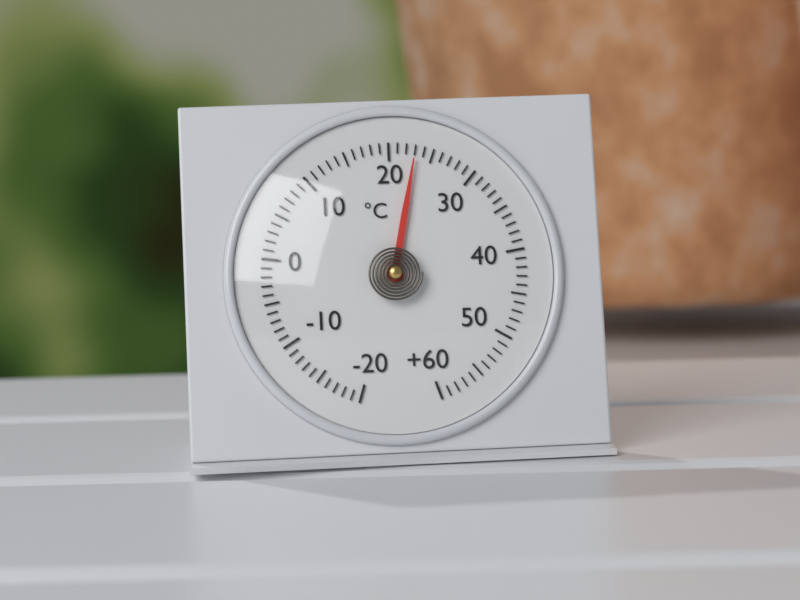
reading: 23 °C
